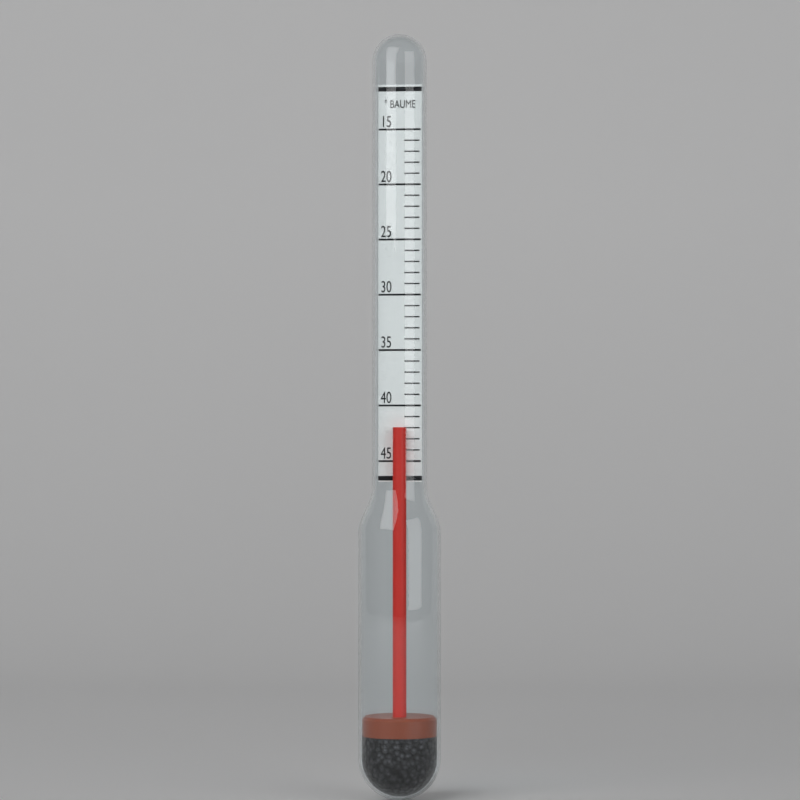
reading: 42 °Baumé
